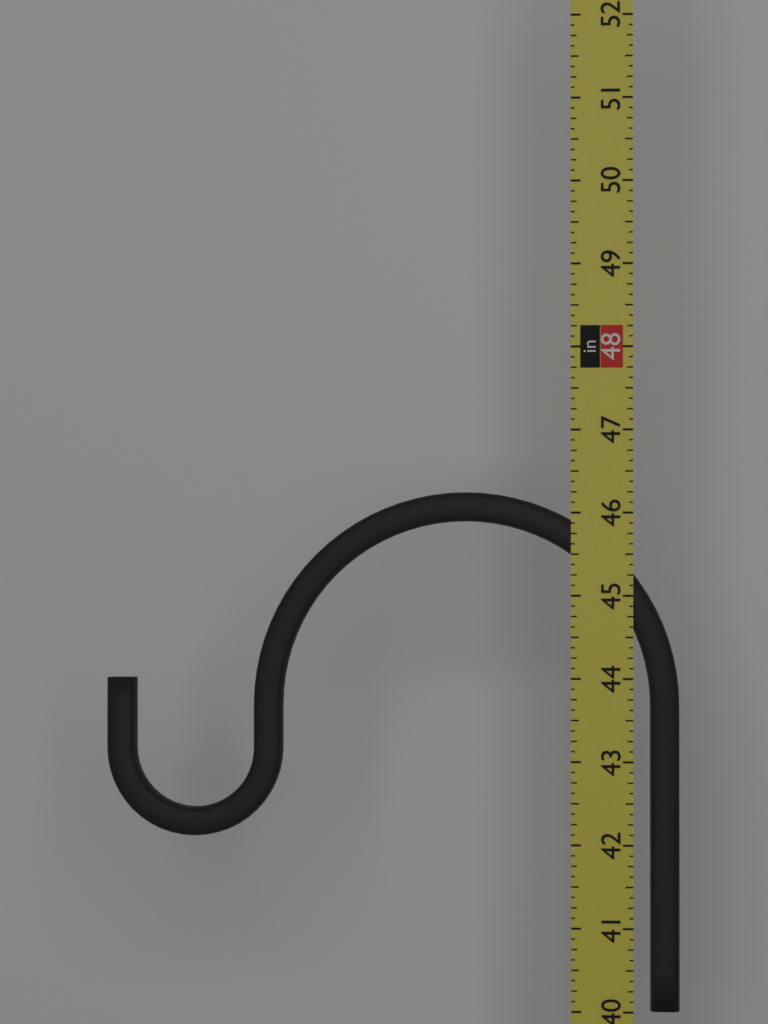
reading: 46.250 in
